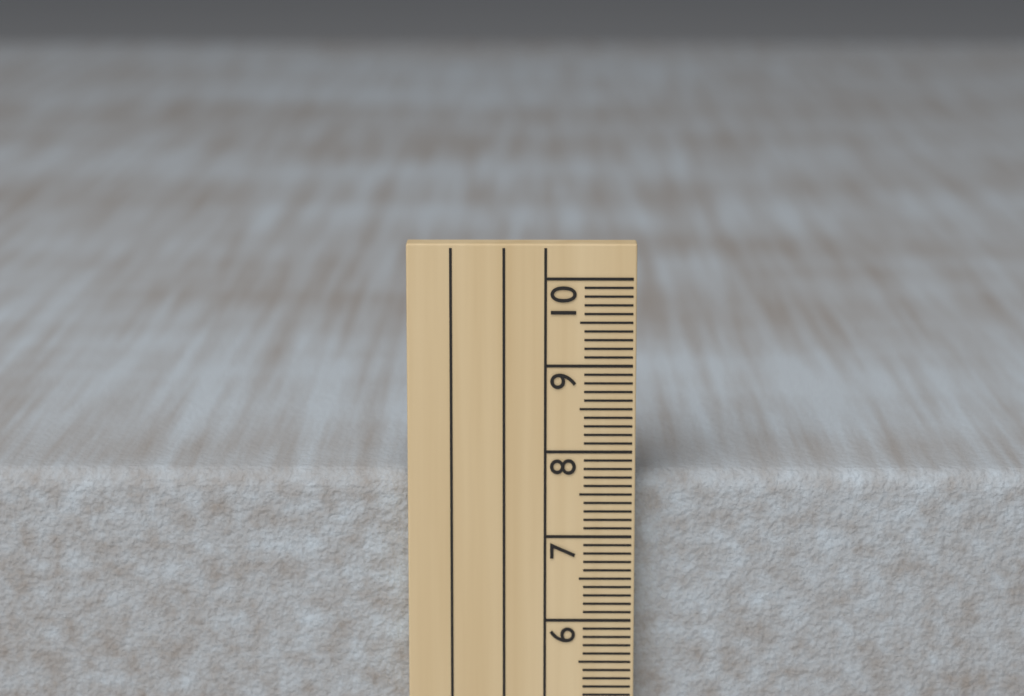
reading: 7.7 cm
